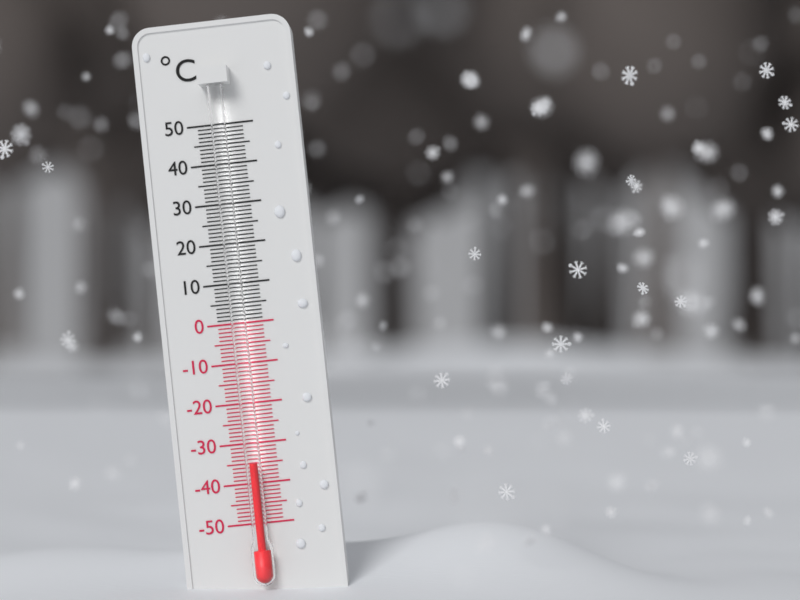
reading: -35 °C
